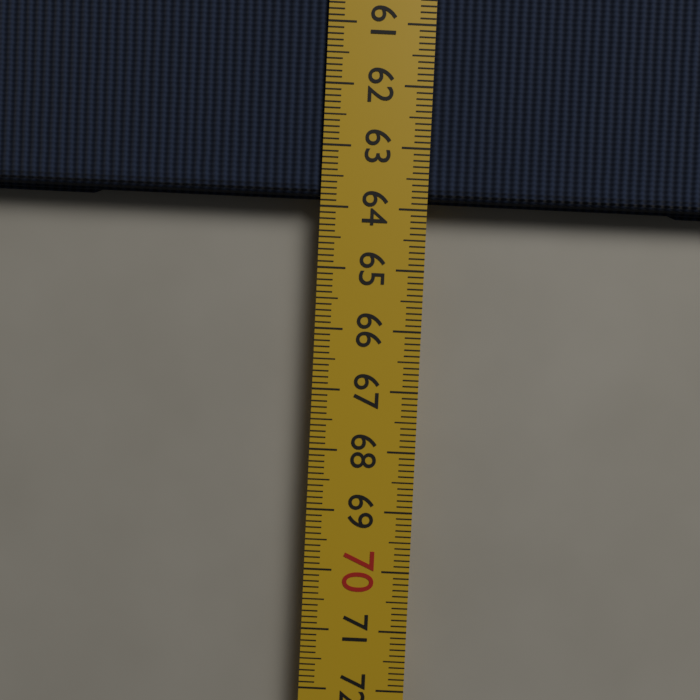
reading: 63.9 cm
